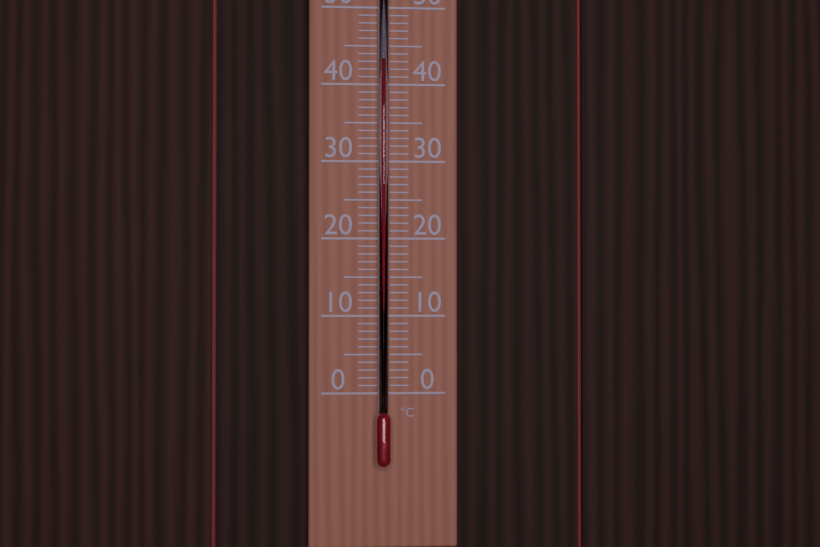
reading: 43 °C
